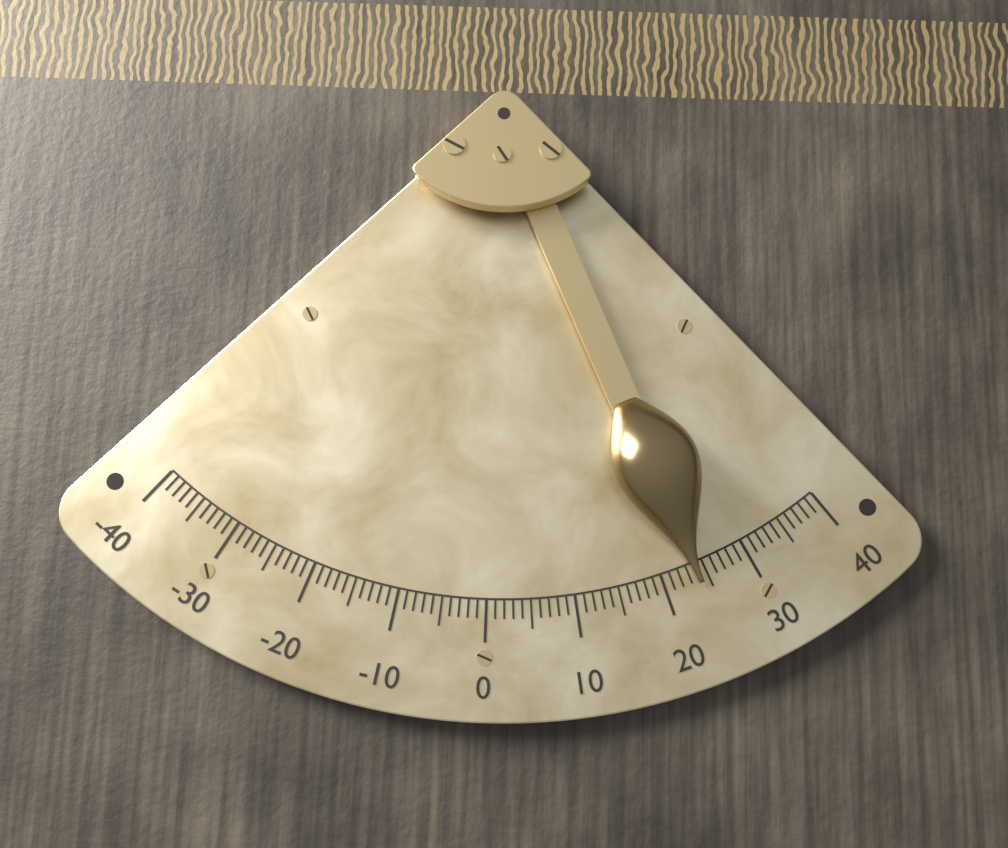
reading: 24 (no unit)
